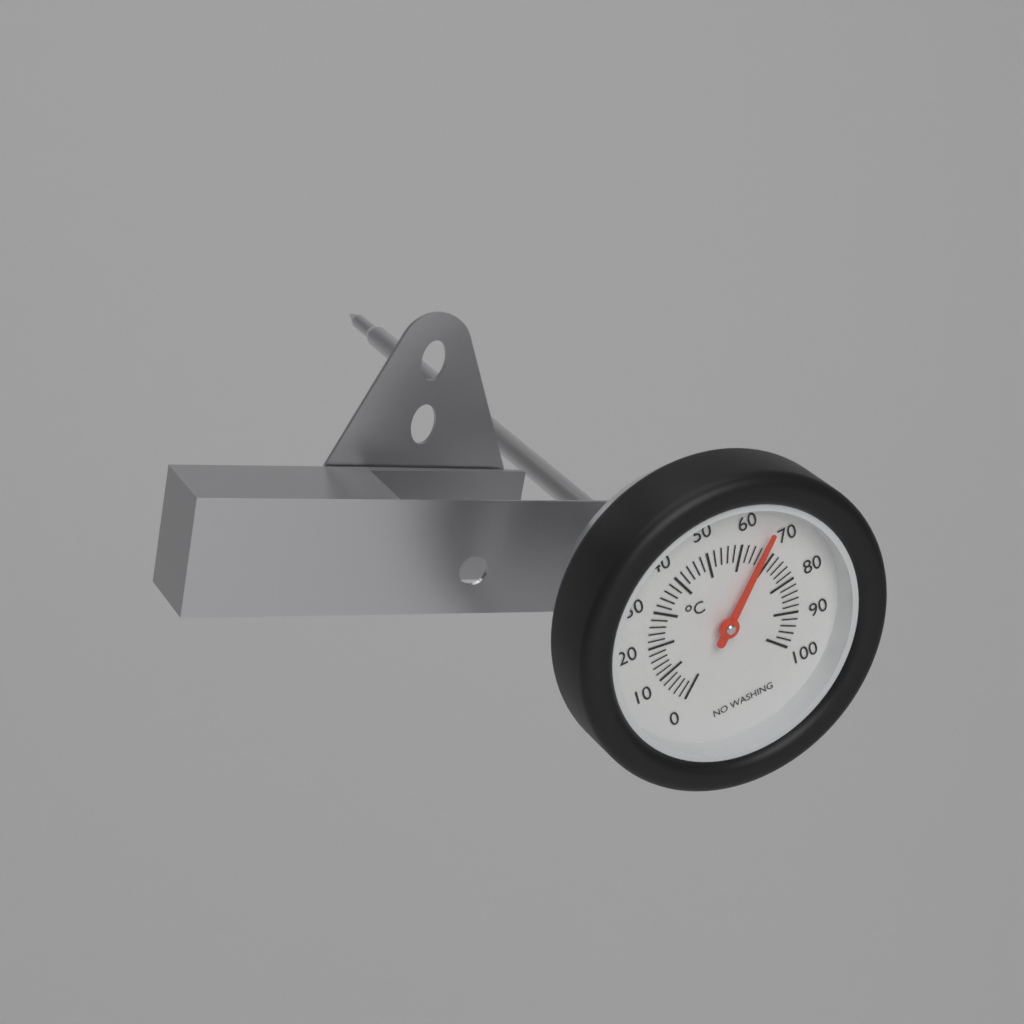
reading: 66 °C
